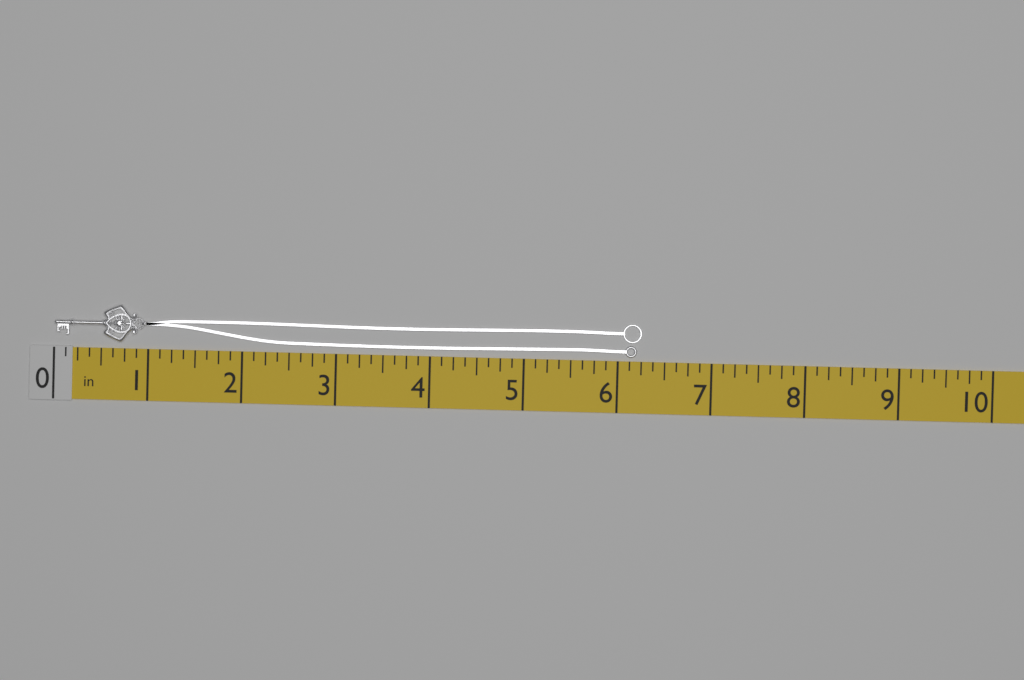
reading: 6.250 in
